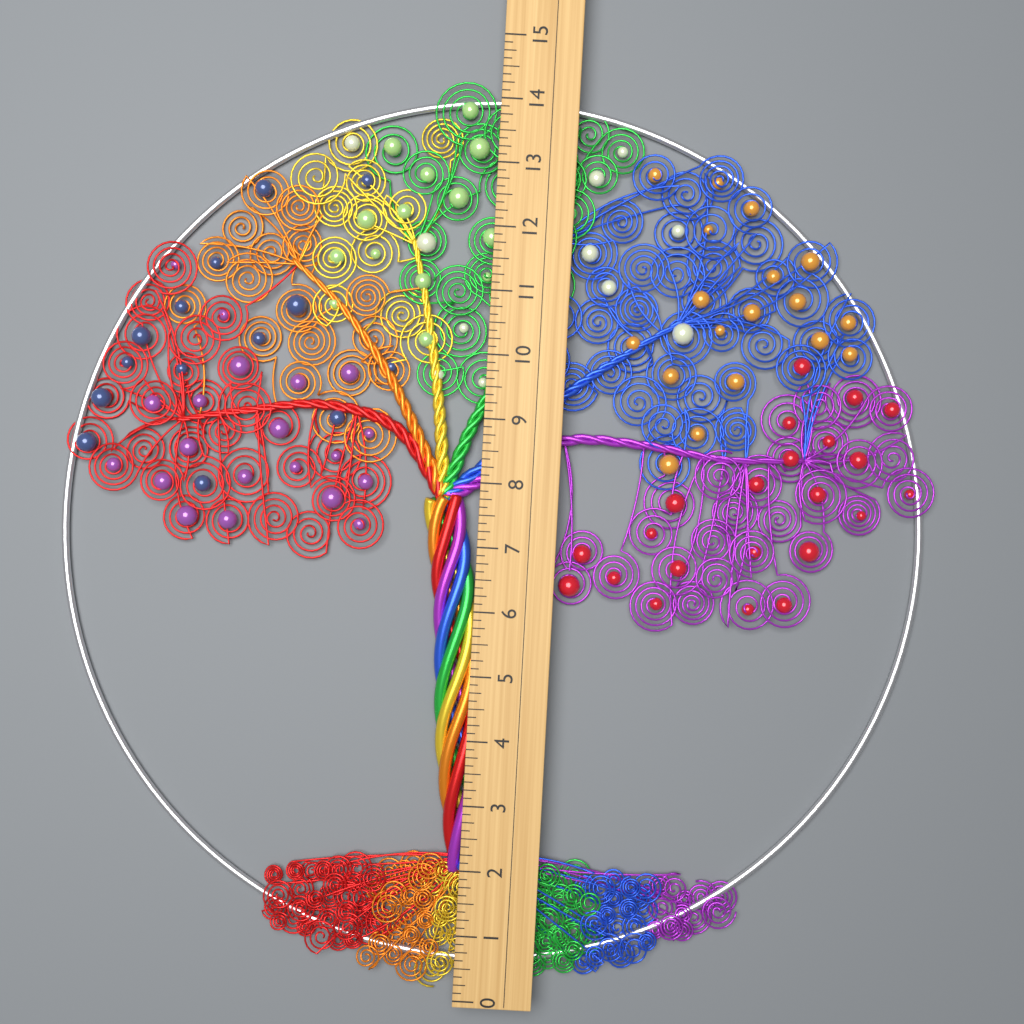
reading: 14.375 (no unit)
